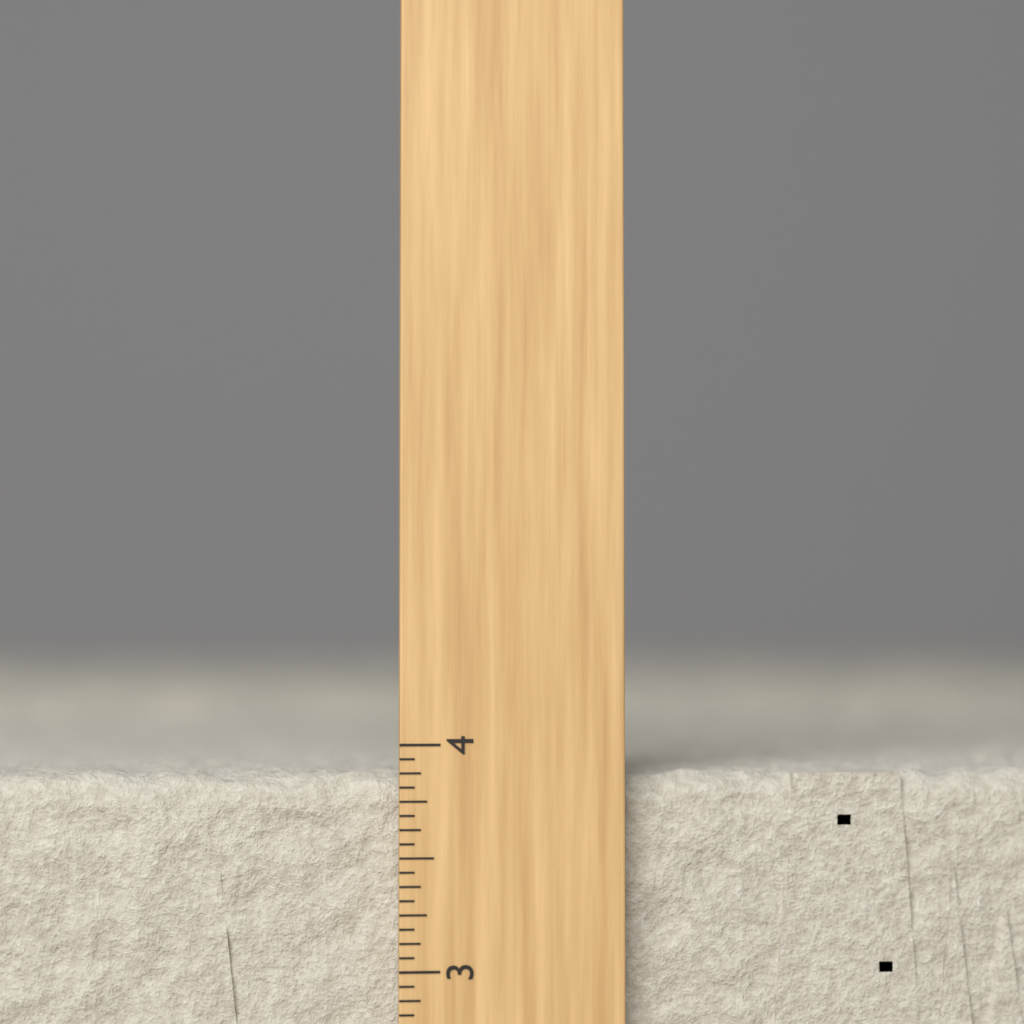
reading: 3.8750 inch
